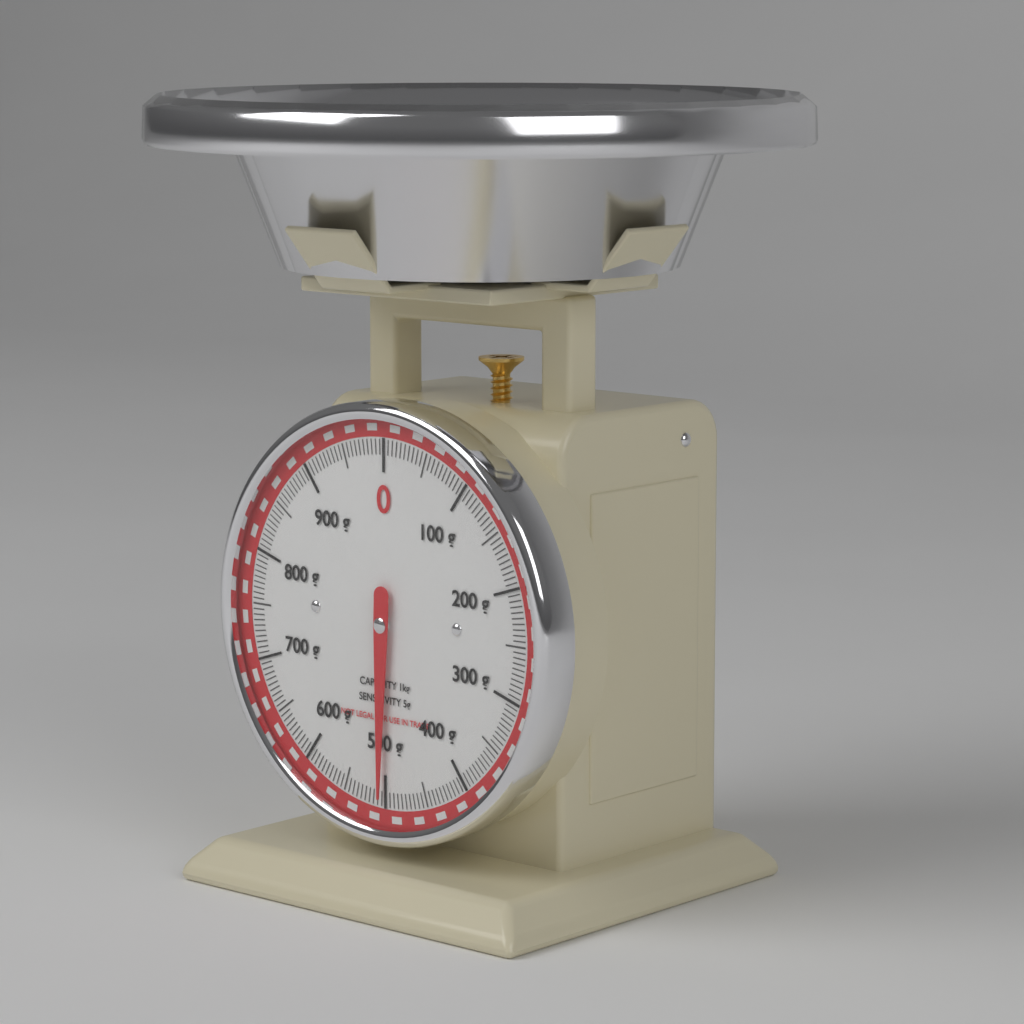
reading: 505 g
